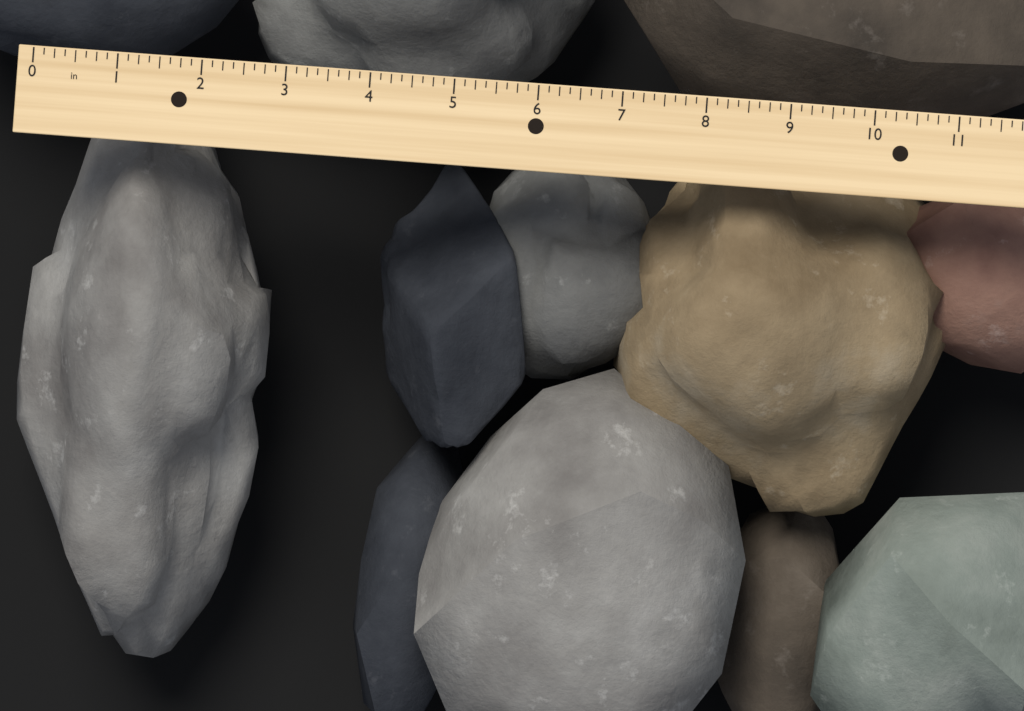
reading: 3.000 in
